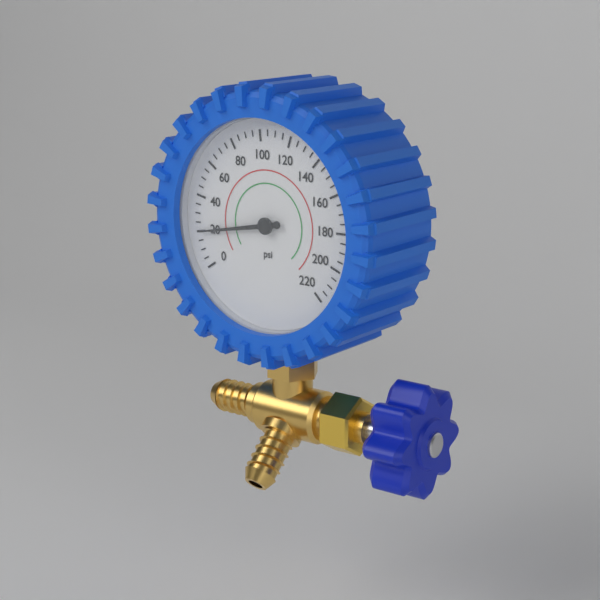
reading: 20 psi
